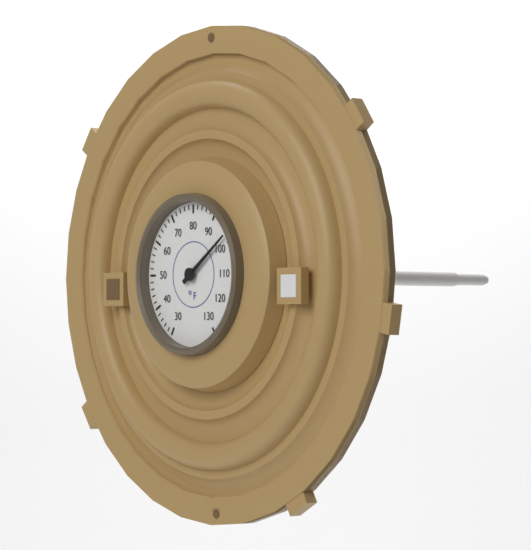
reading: 98 °F
